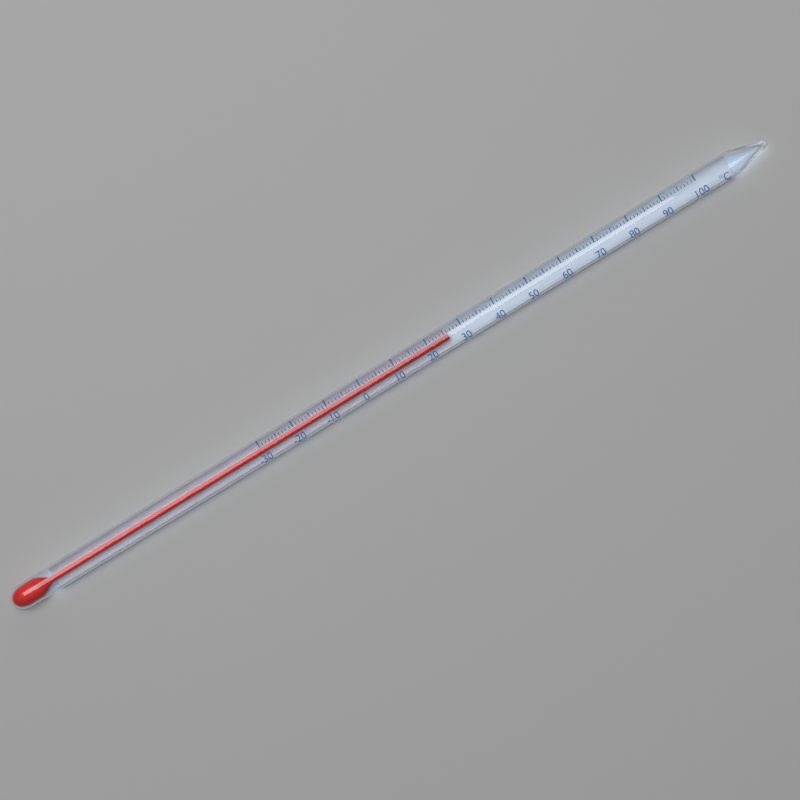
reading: 26 °C
